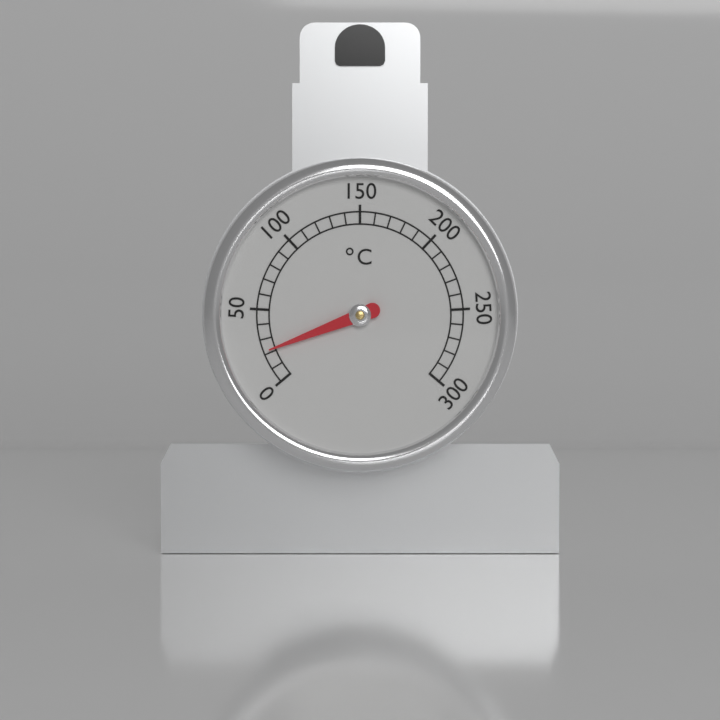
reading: 22 °C
